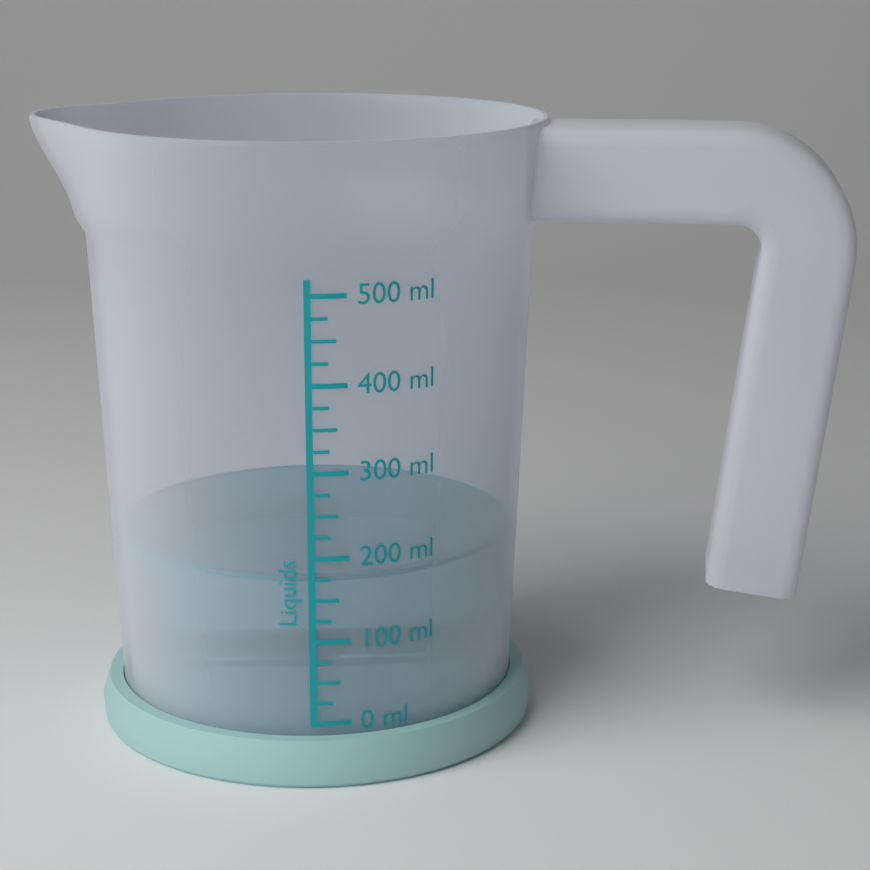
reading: 175 ml
